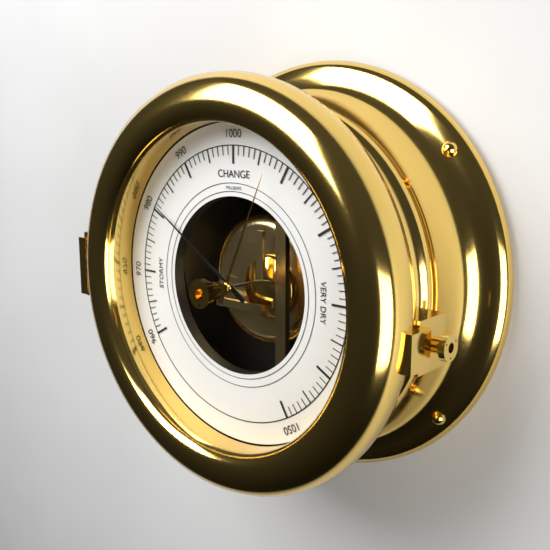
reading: 981 mbar
